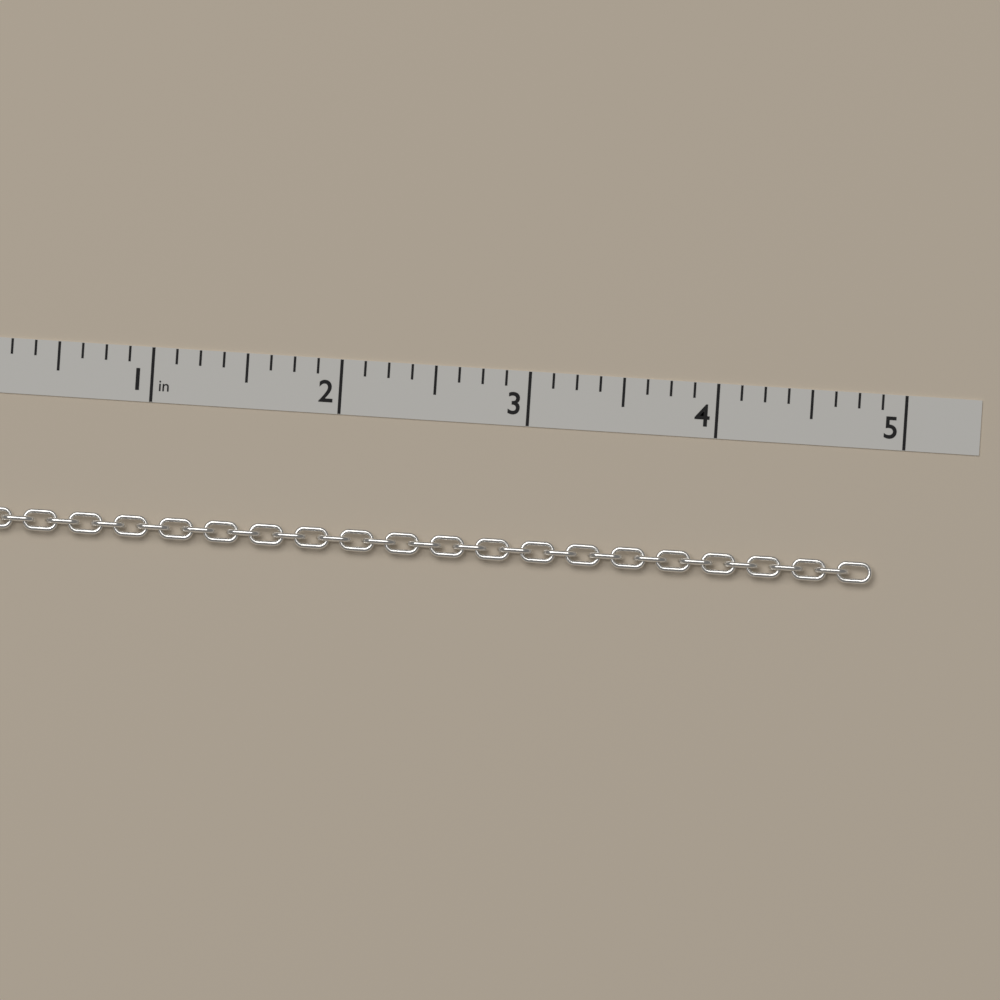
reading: 4.875 in
